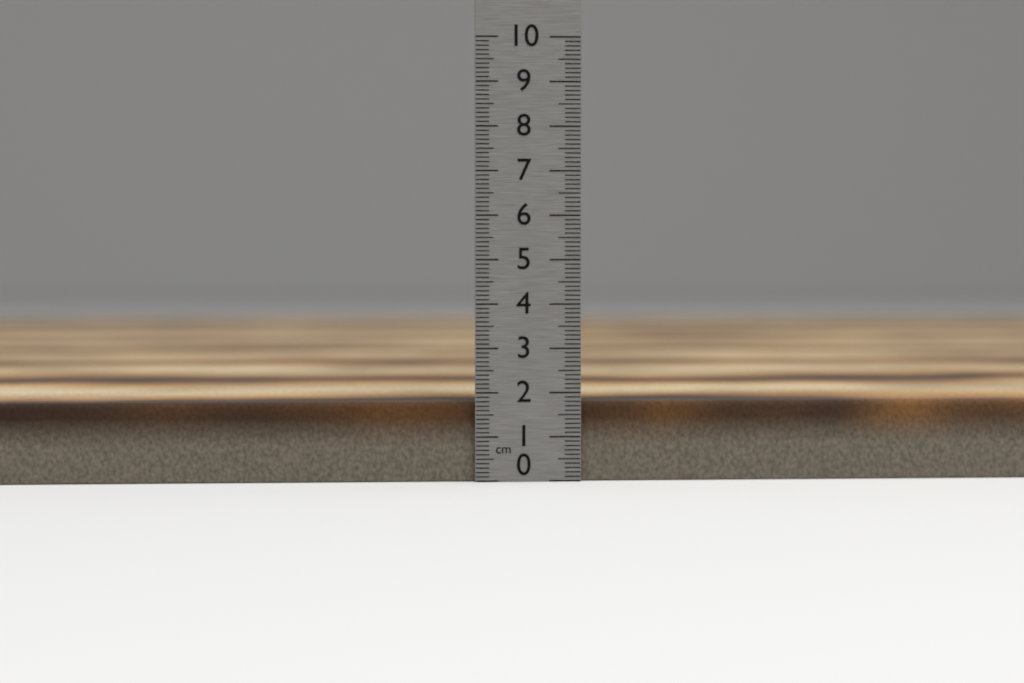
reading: 1.8 cm
